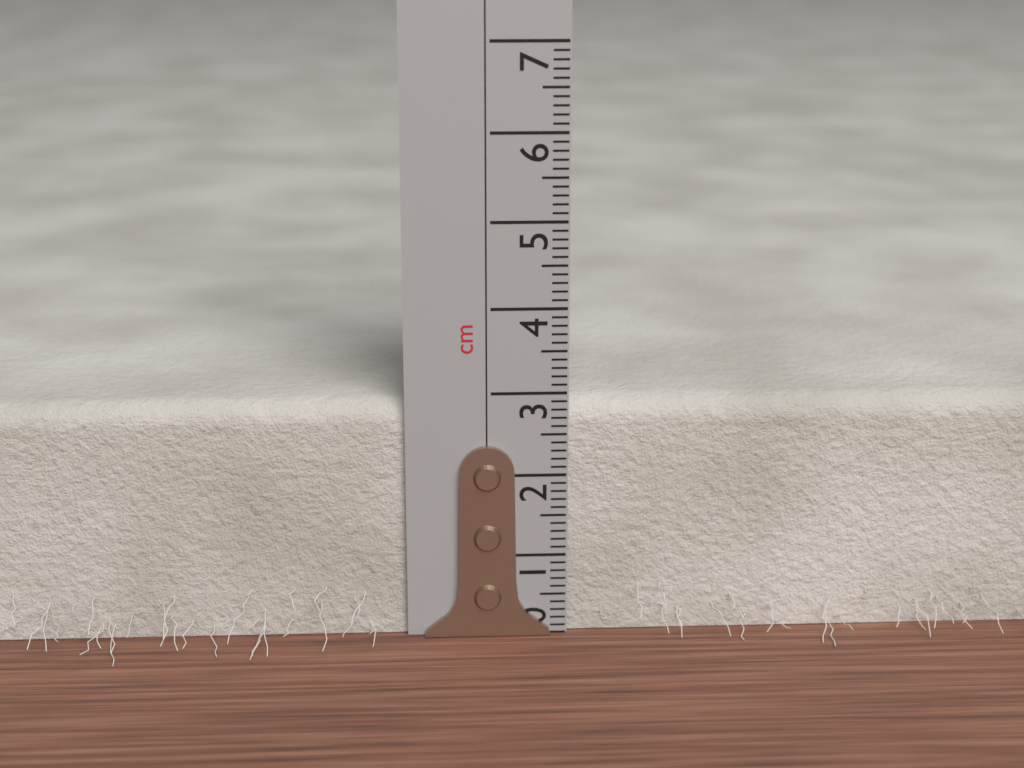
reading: 2.9 cm
